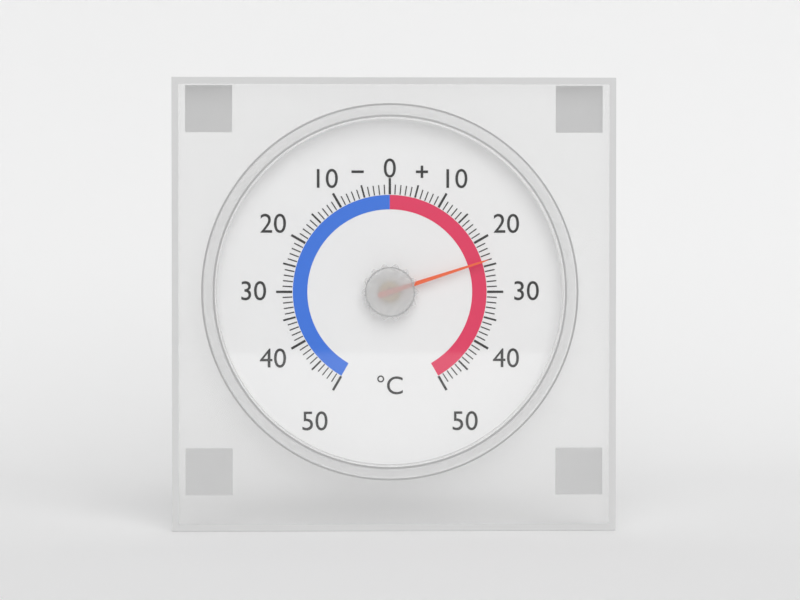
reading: 24 °C
